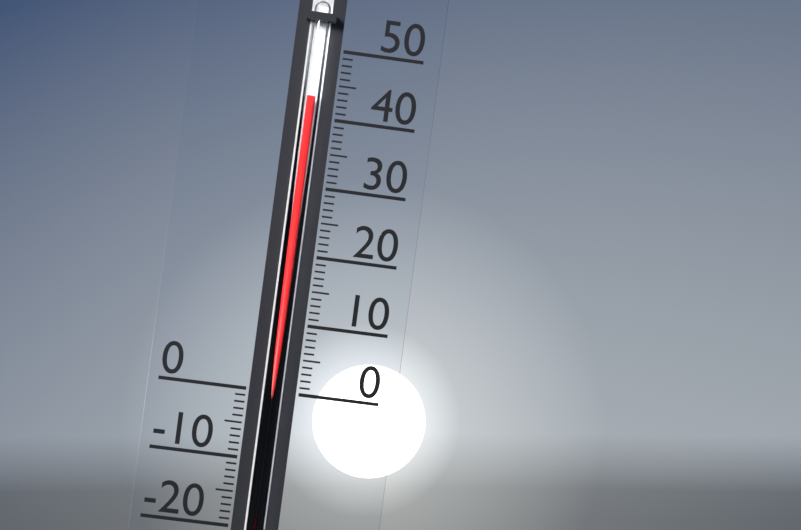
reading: 43 (no unit)
